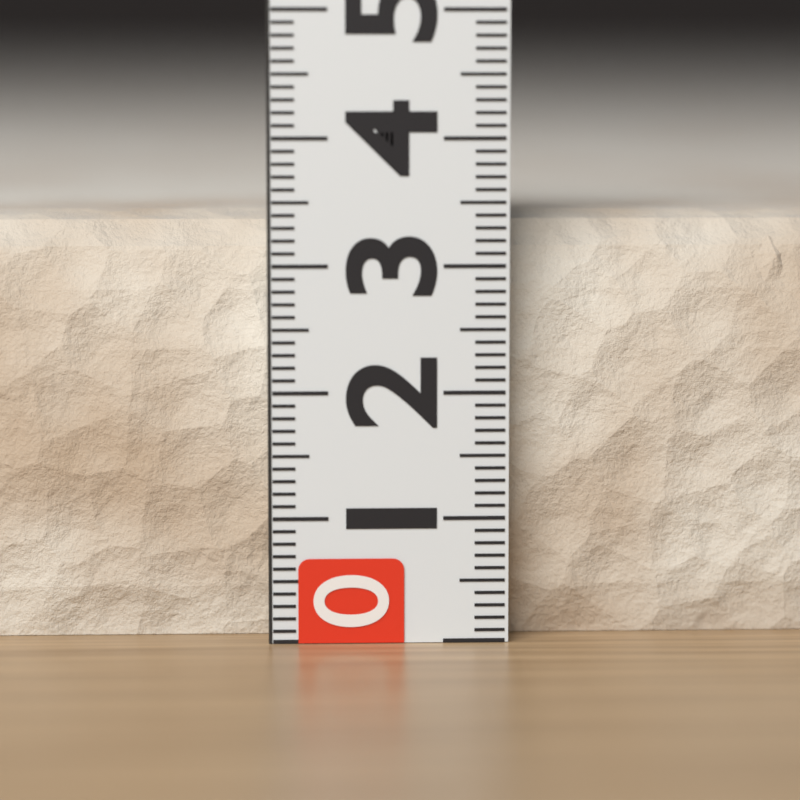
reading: 3.4 (no unit)
